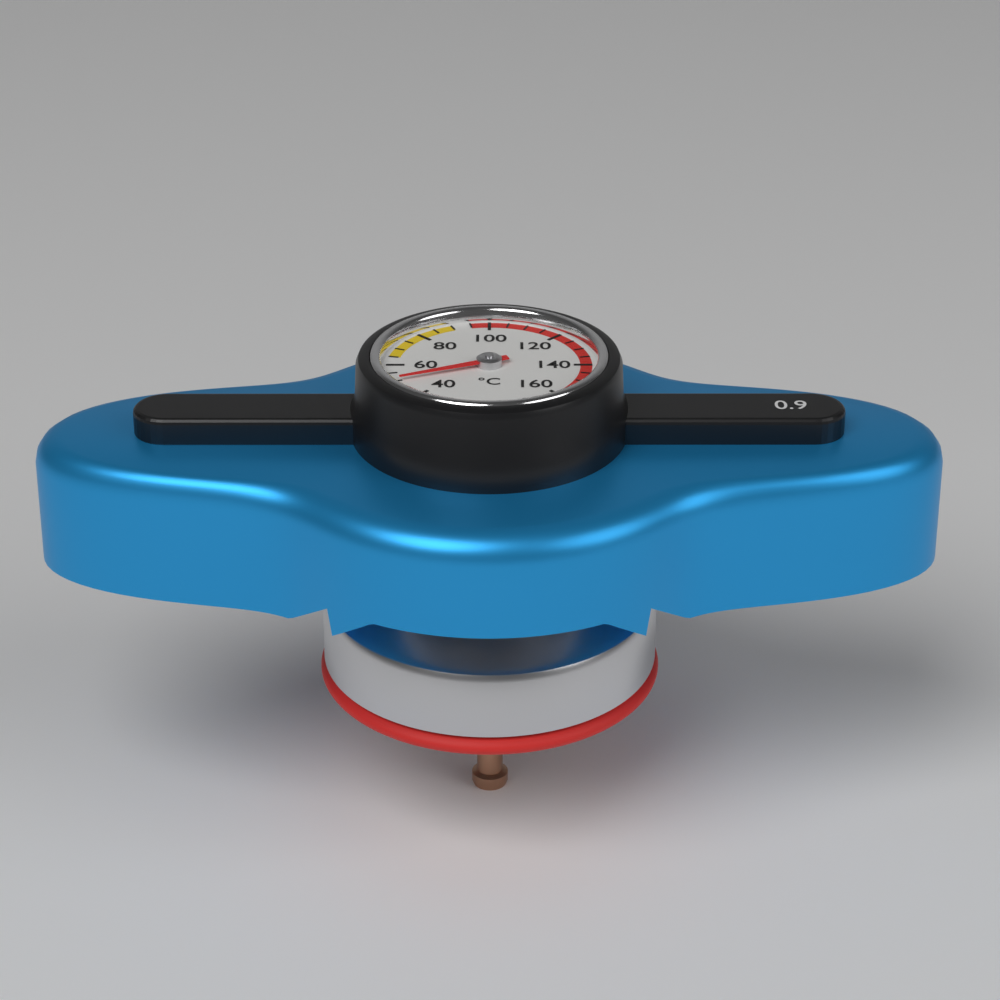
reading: 50 °C
